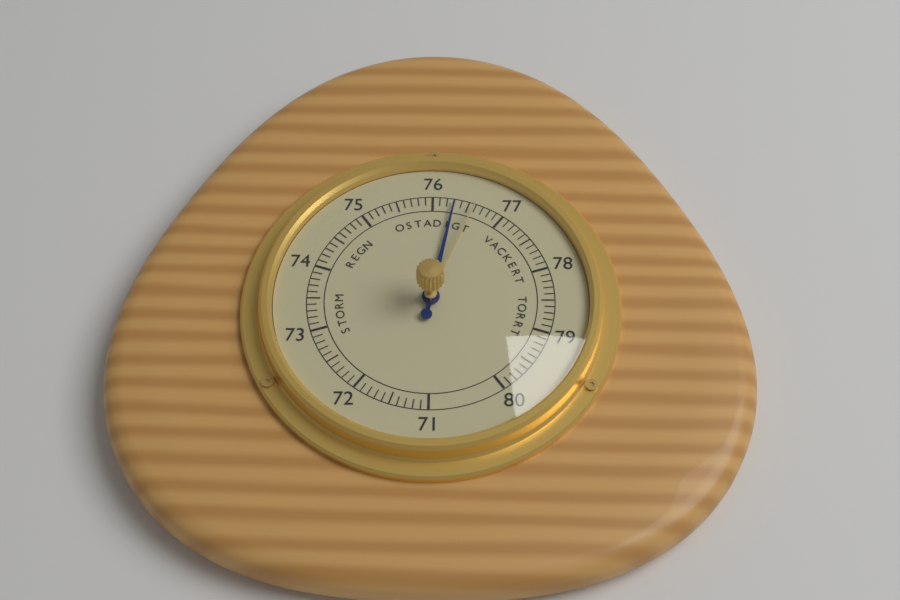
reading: 76.3 (no unit)
